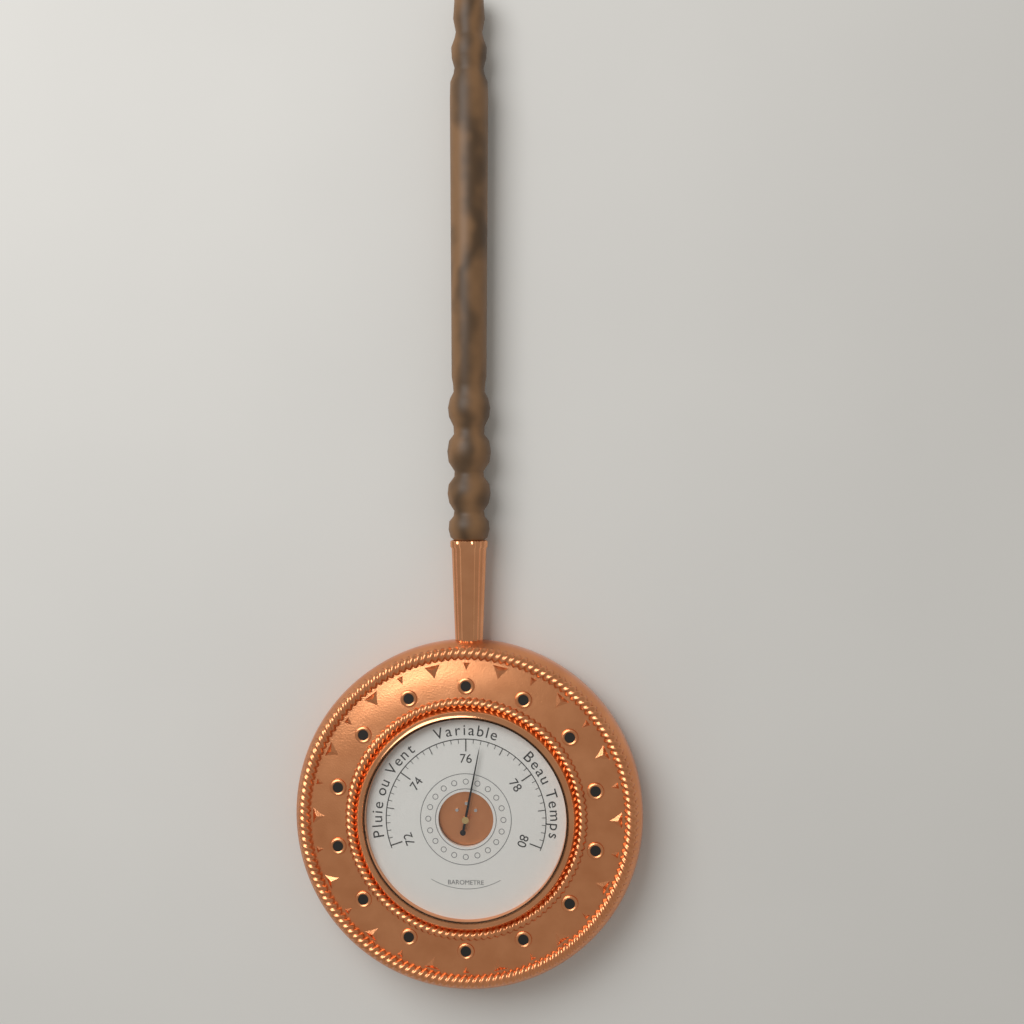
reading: 76.4 (no unit)
